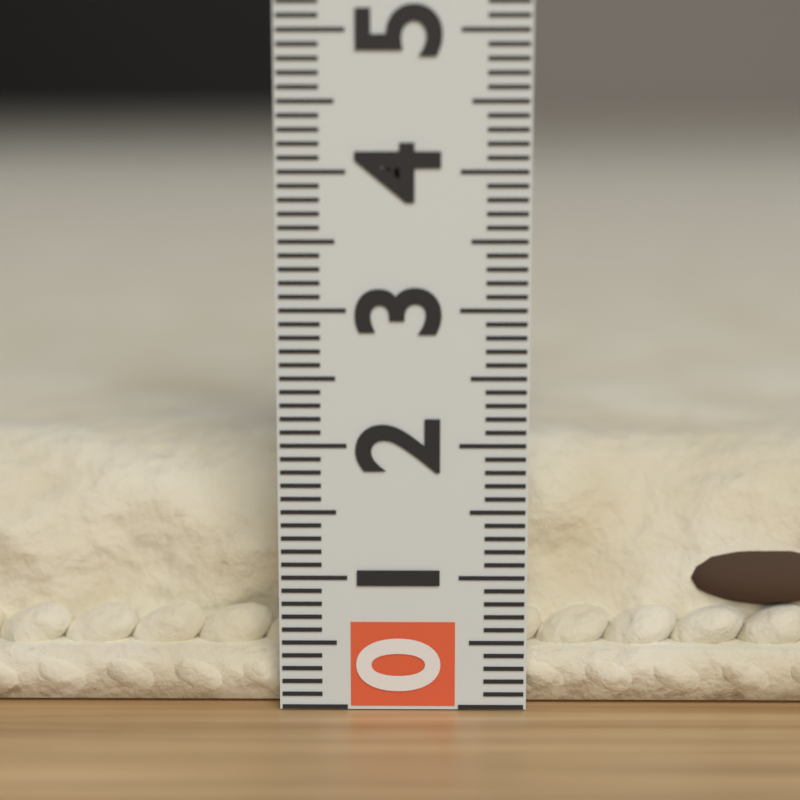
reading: 1.9 (no unit)
